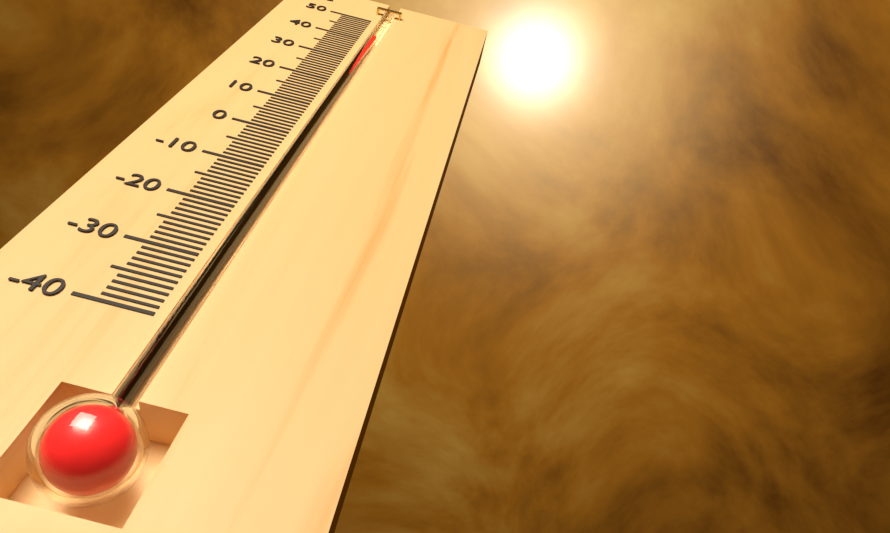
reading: 42 °C
